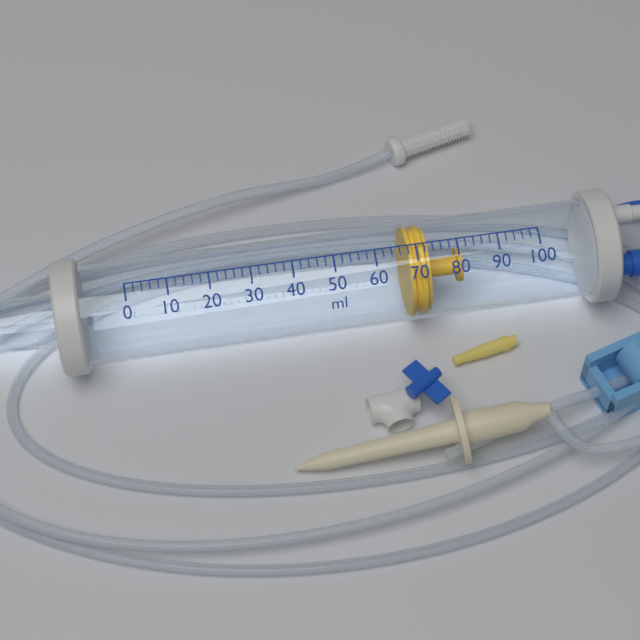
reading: 68 ml
